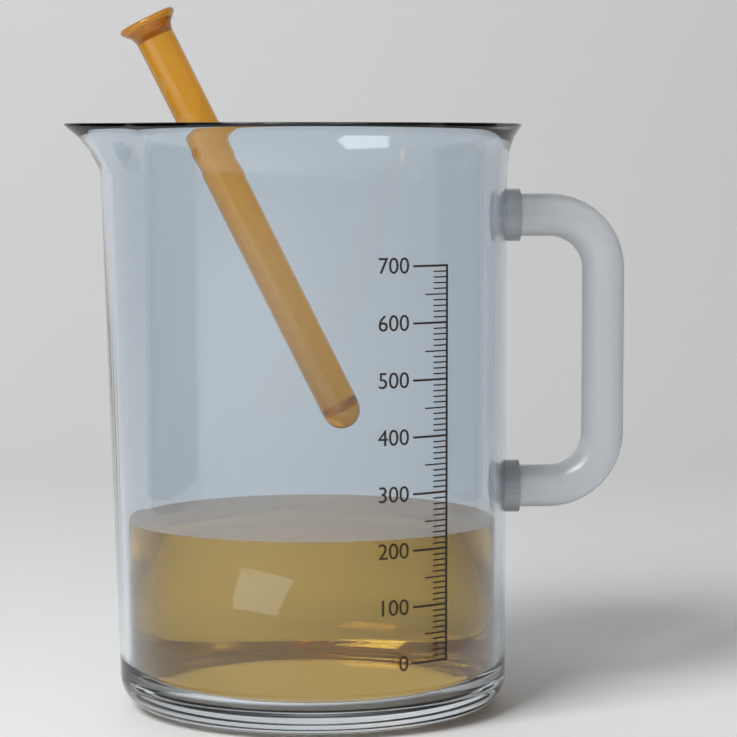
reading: 220 (no unit)
